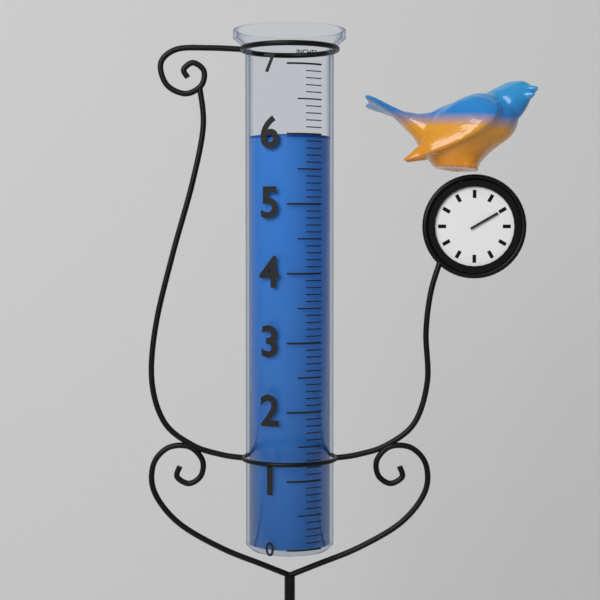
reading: 6.0 in
